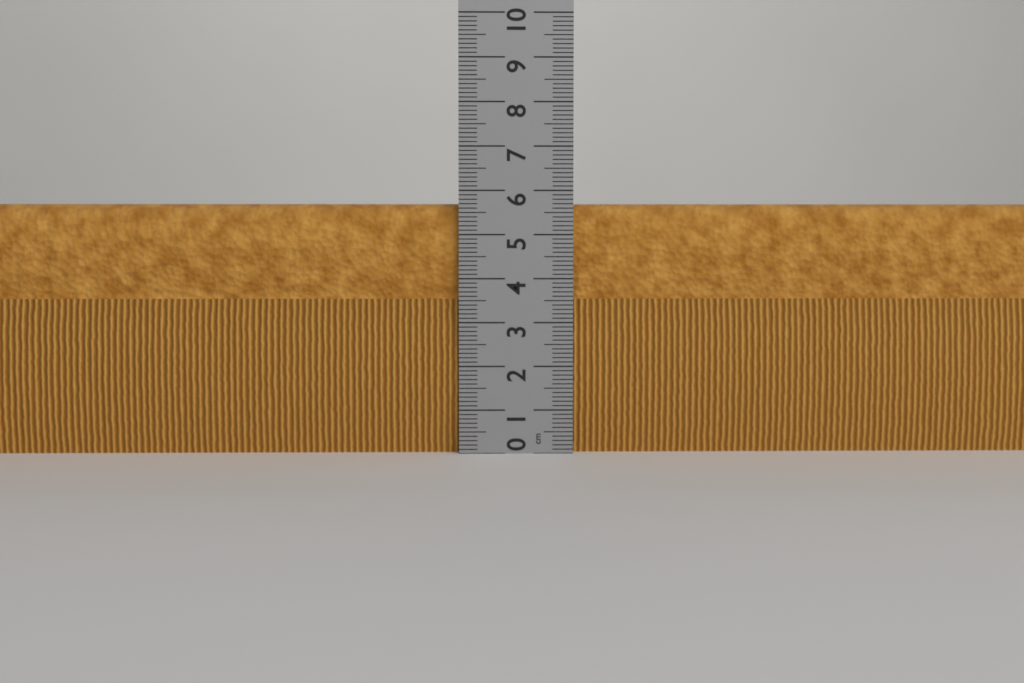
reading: 5.7 cm
